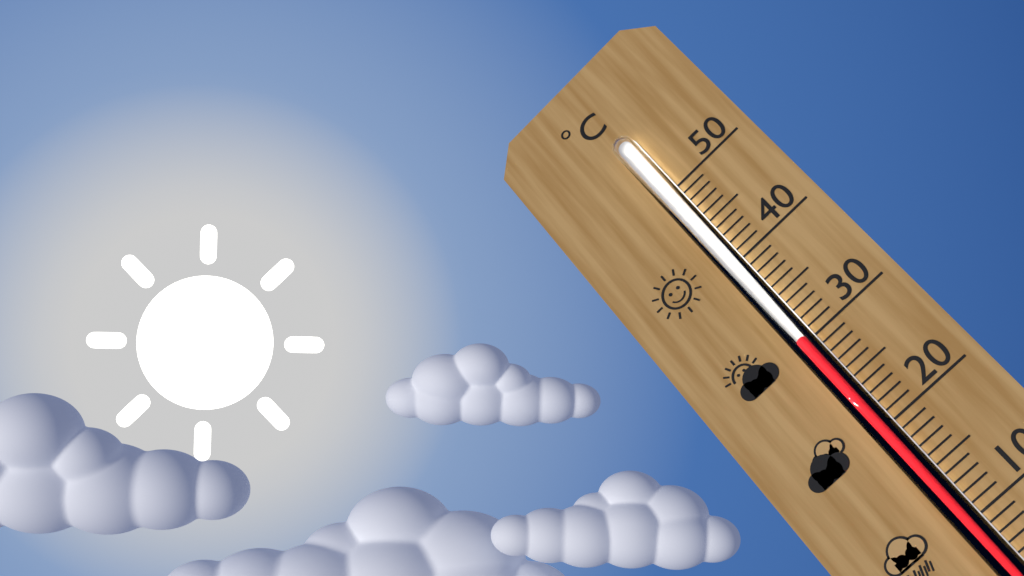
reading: 30 °C
